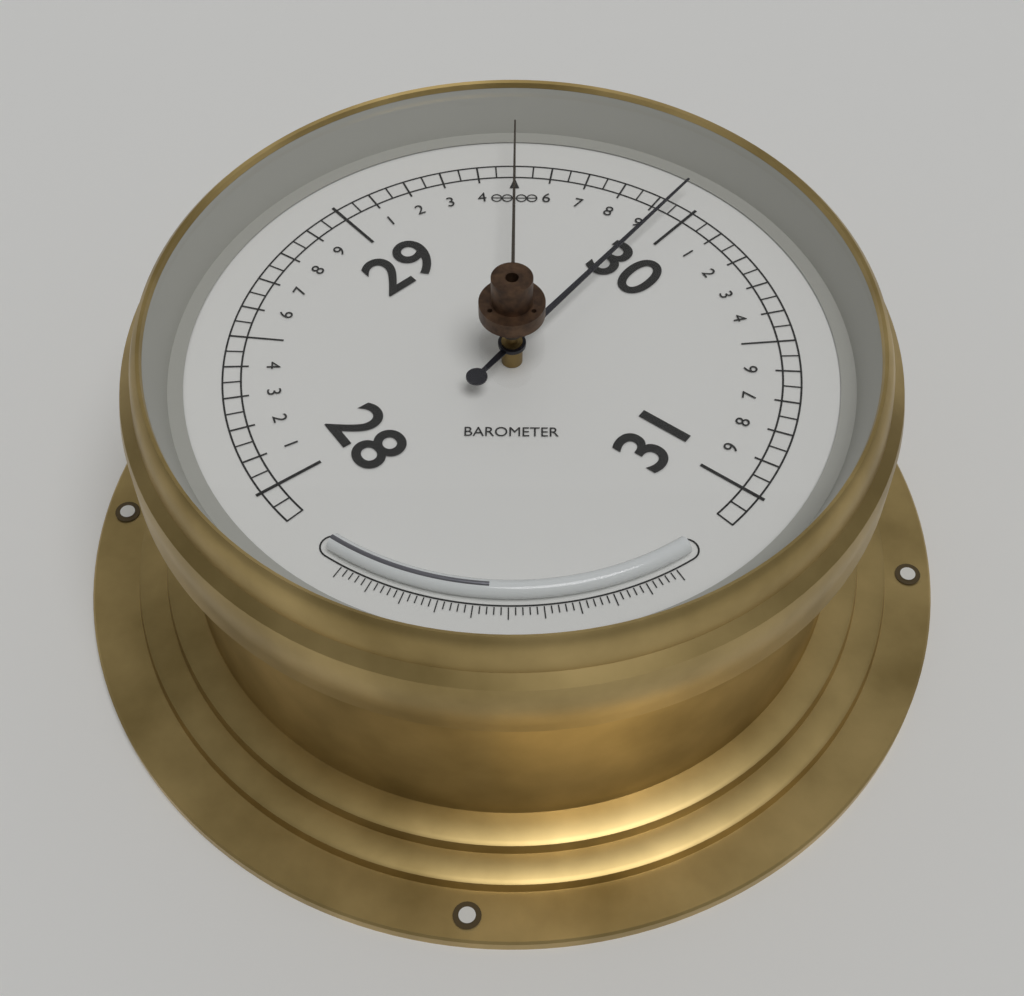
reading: 29.95 (no unit)
